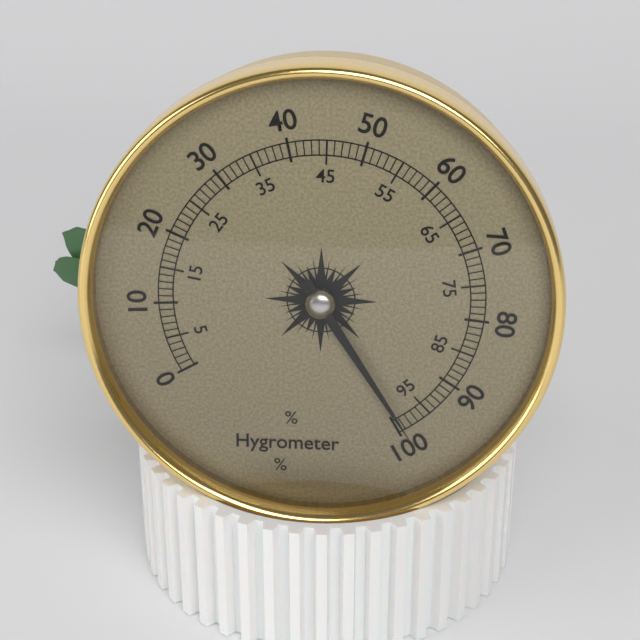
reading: 99 %
